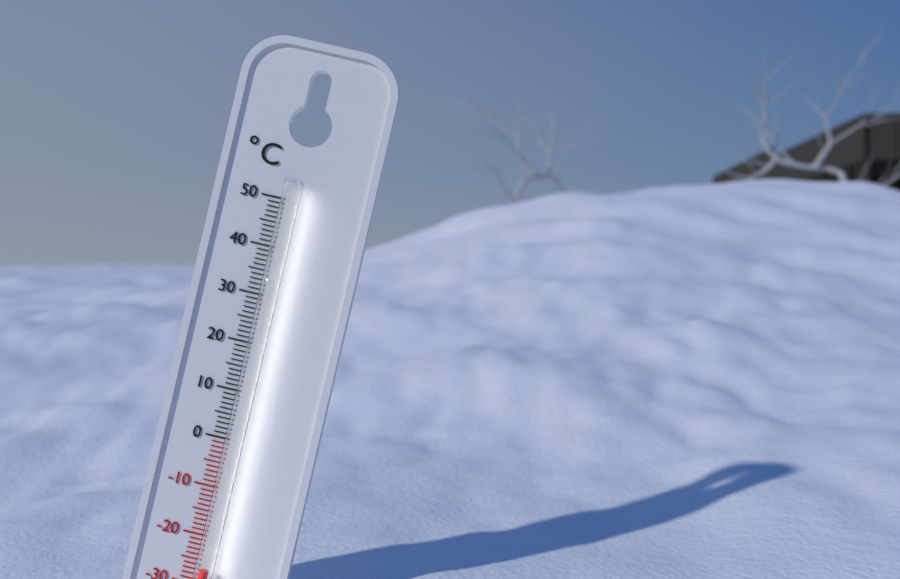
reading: -26 °C
